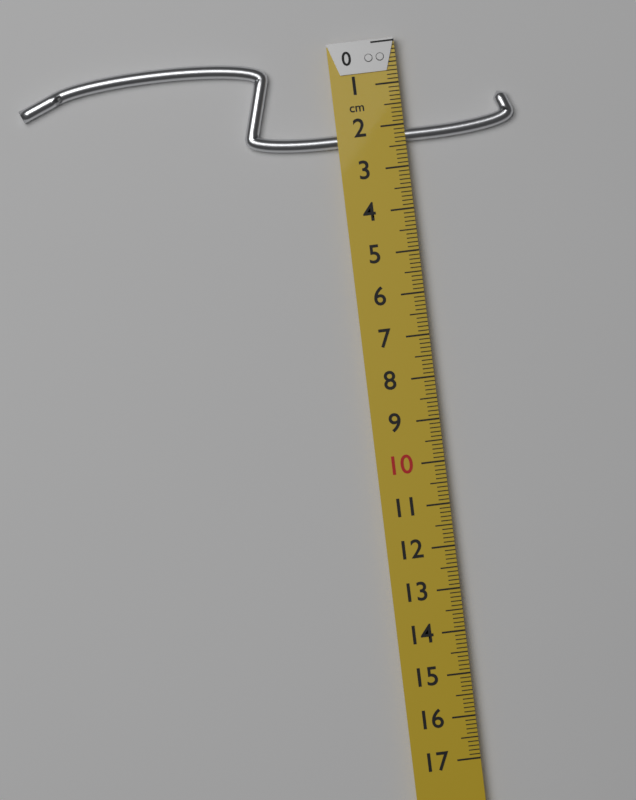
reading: 2.4 cm
